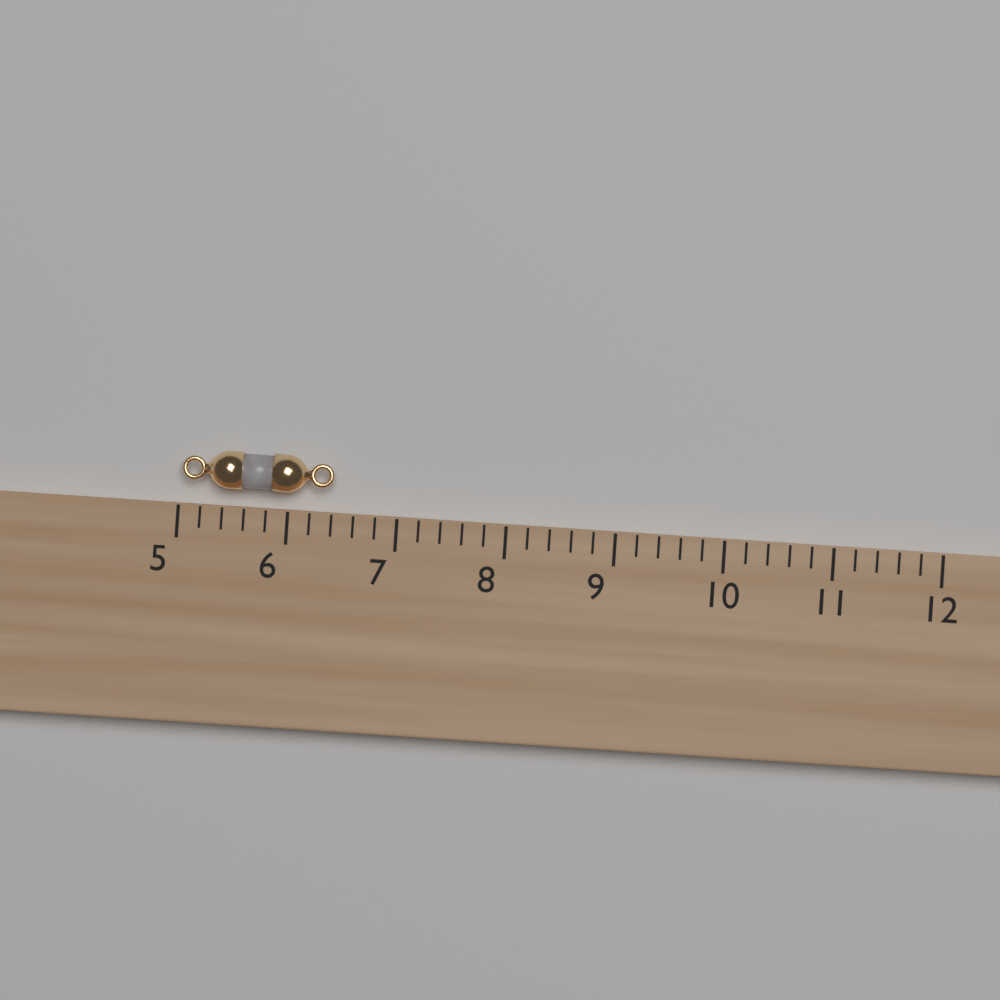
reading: 6.4 (no unit)
